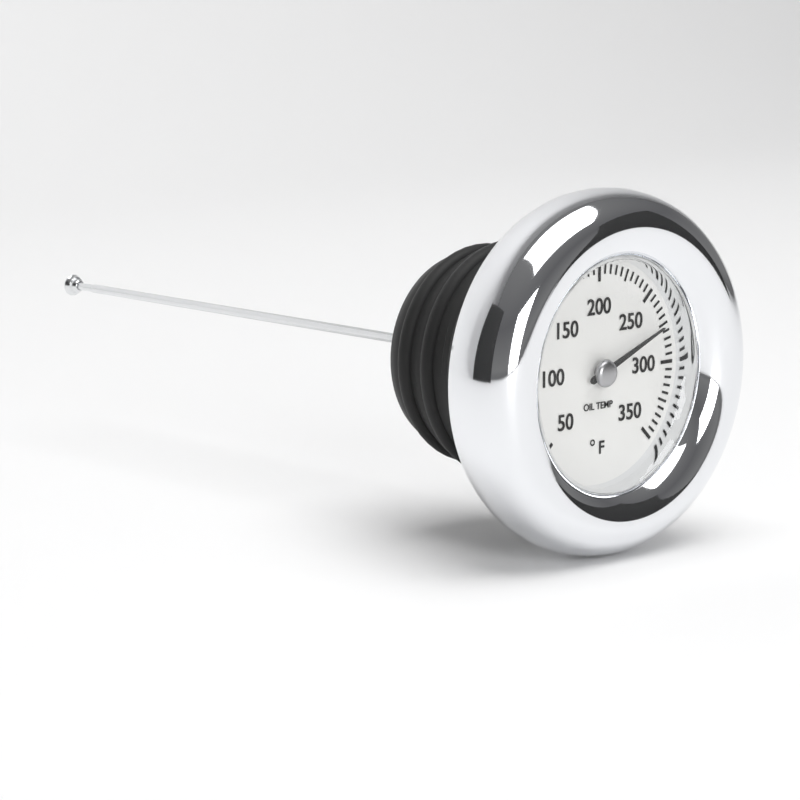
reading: 275 °F
